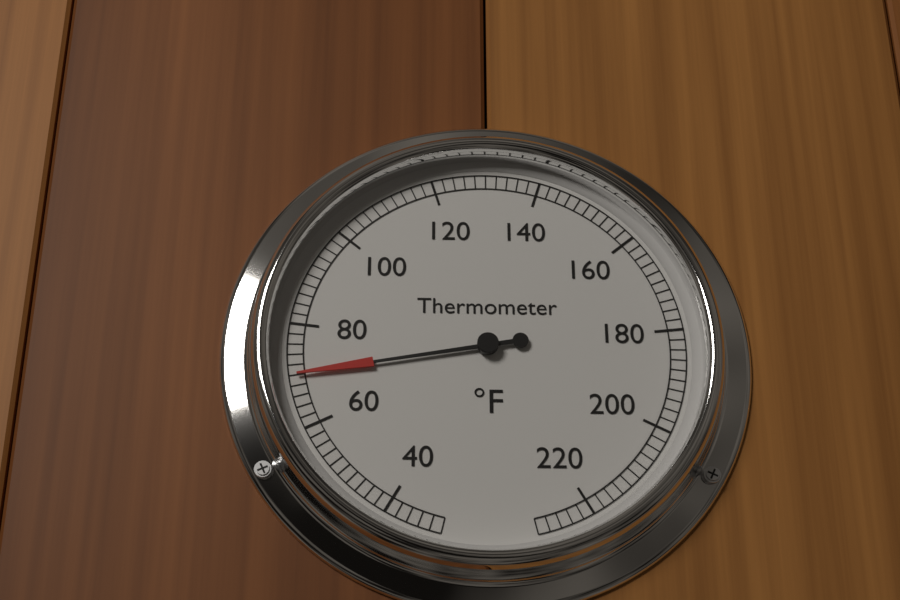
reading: 70 °F
